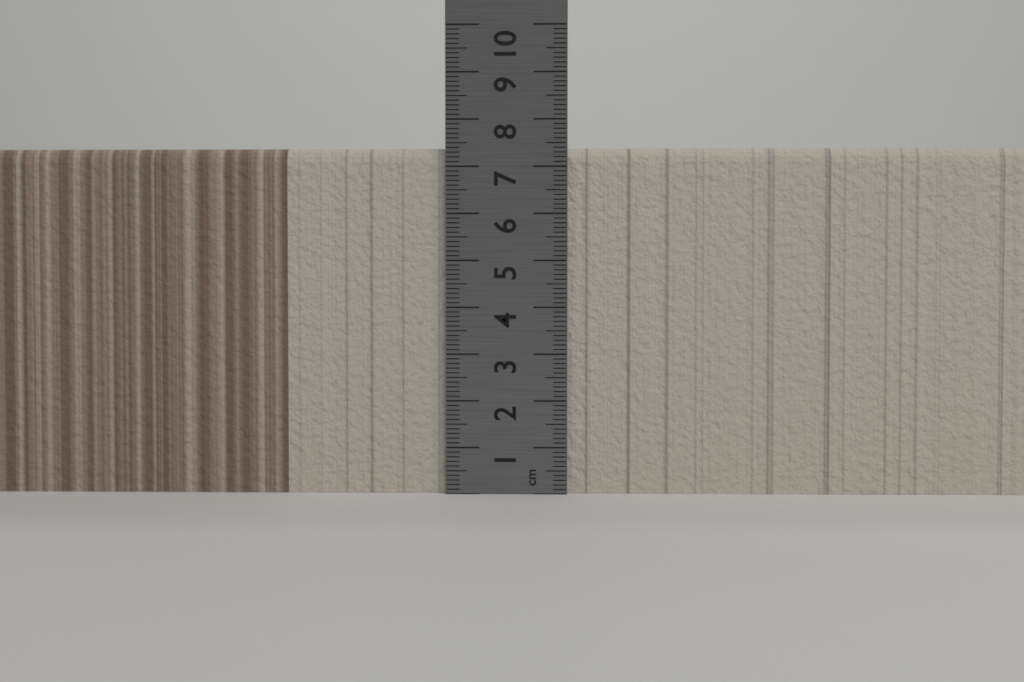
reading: 7.4 cm
